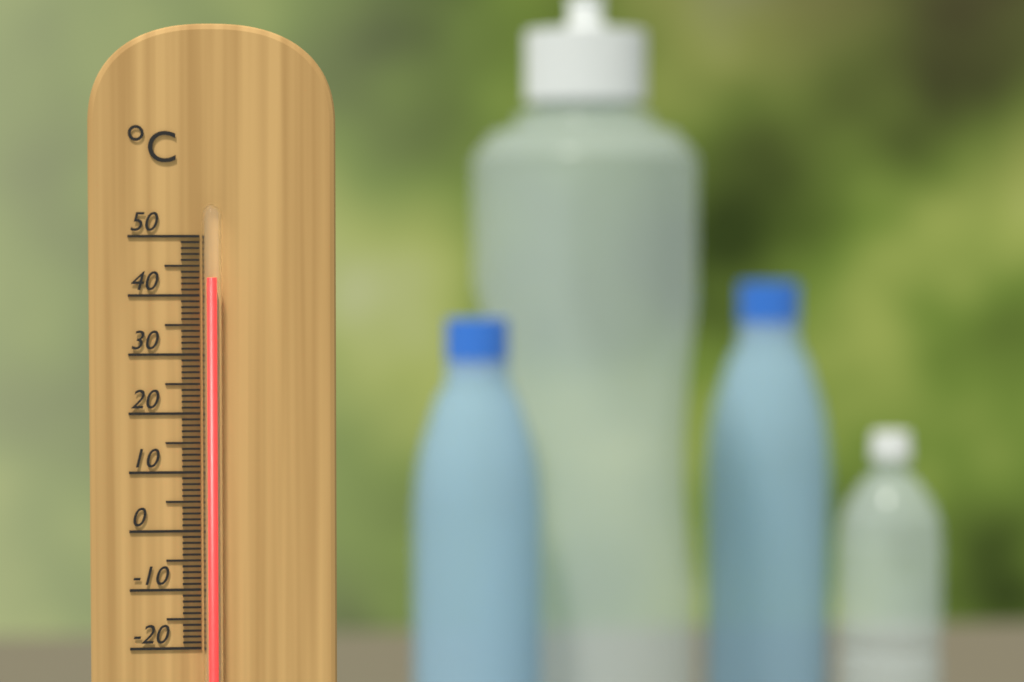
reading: 43 °C
